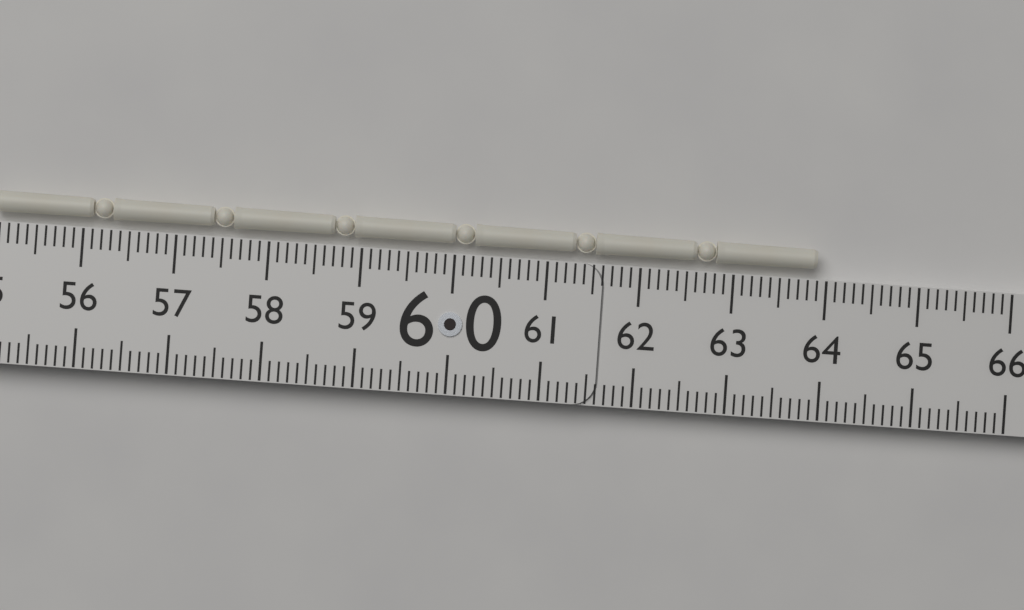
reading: 63.9 (no unit)
